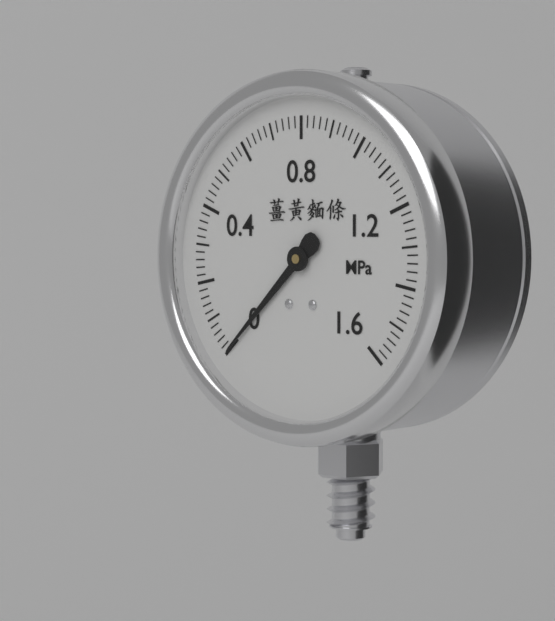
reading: 0.00 MPa
